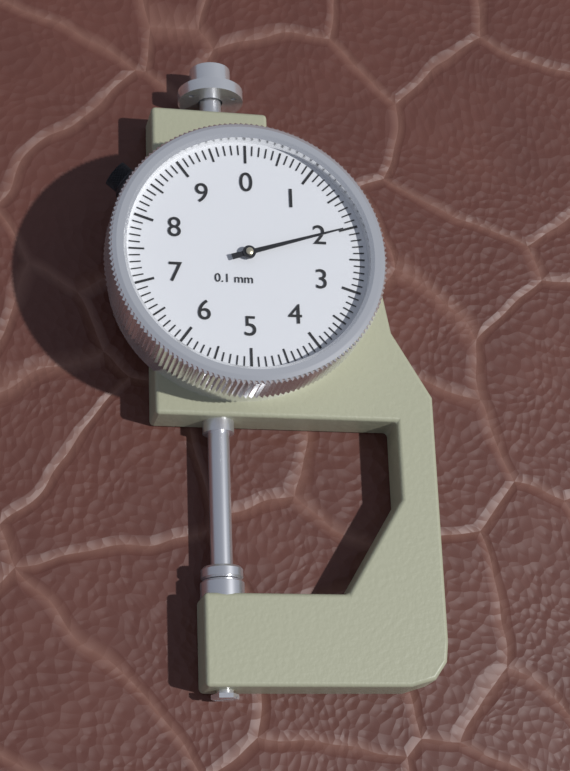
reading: 2.0 mm
